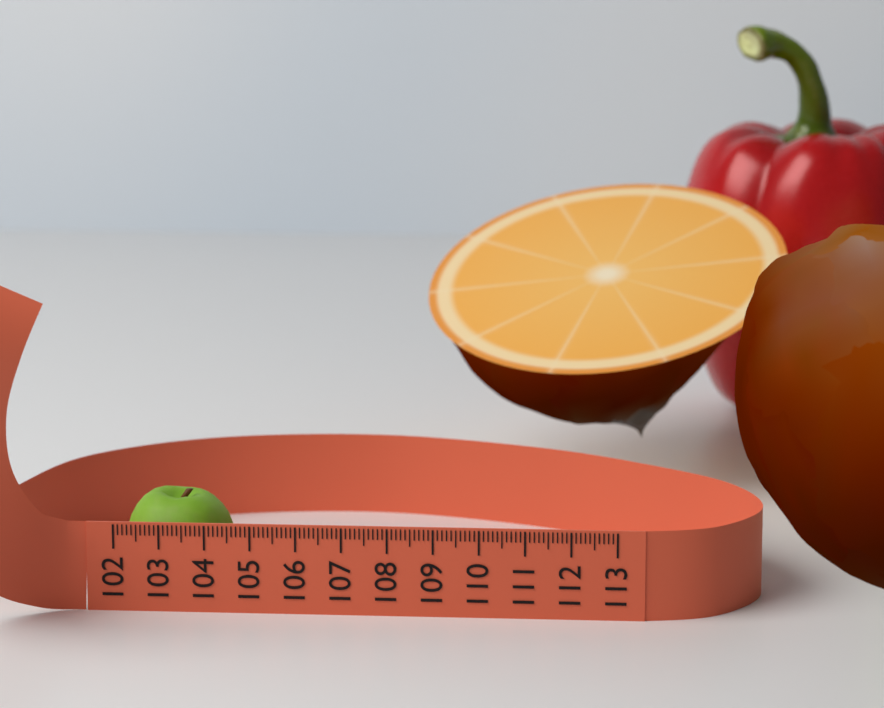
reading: 104.5 (no unit)
